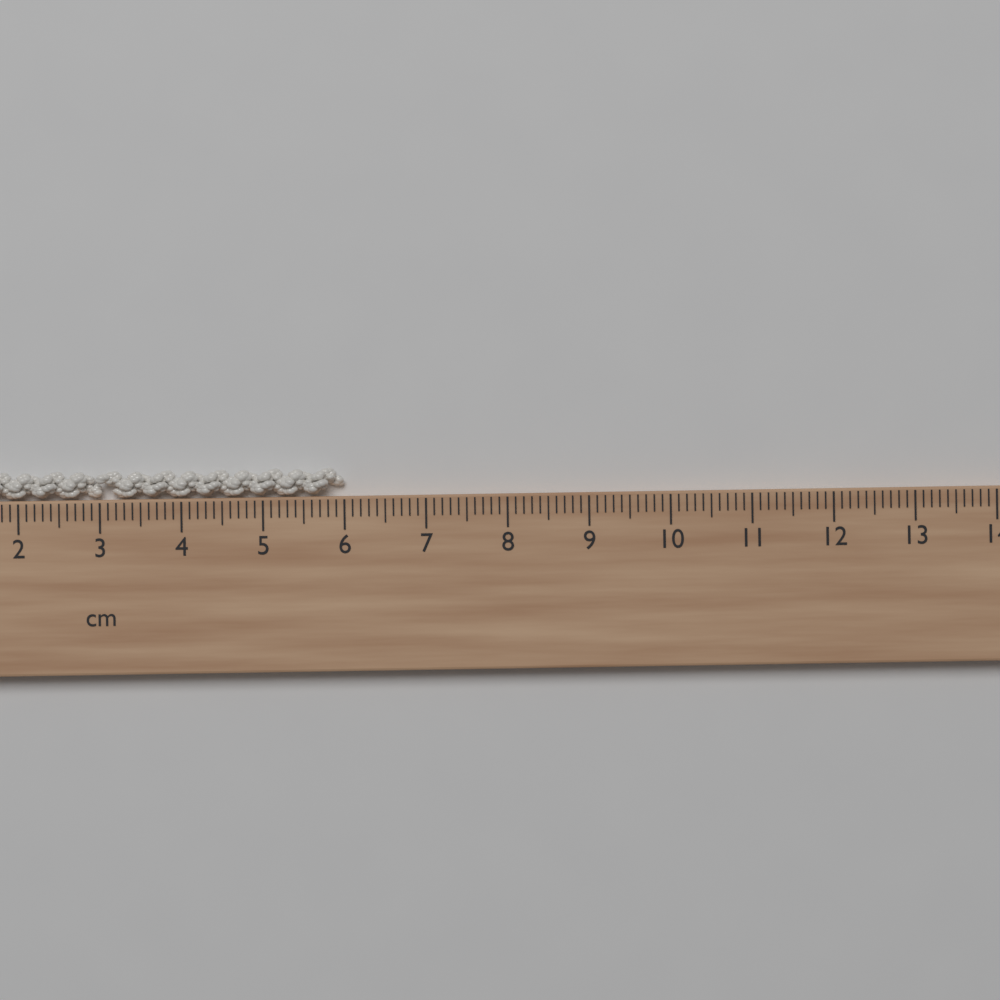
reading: 6.0 cm
